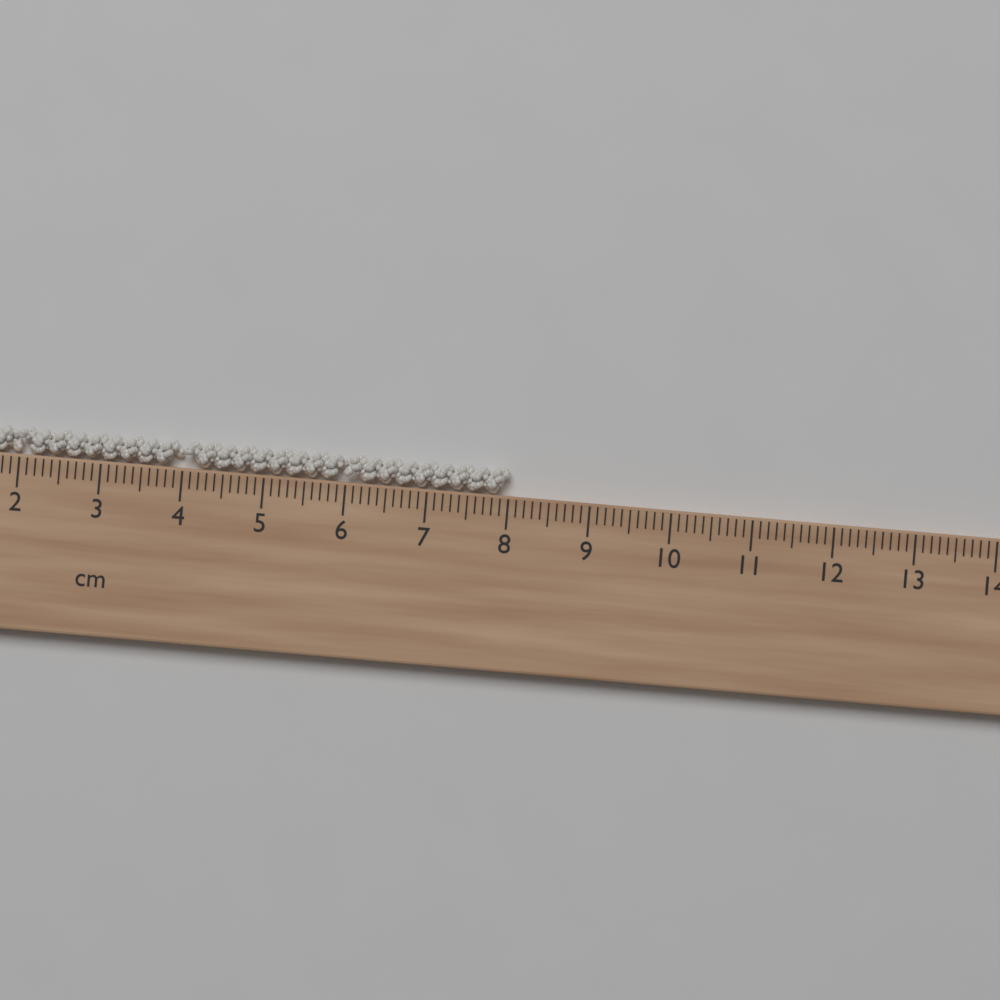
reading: 8.0 cm
